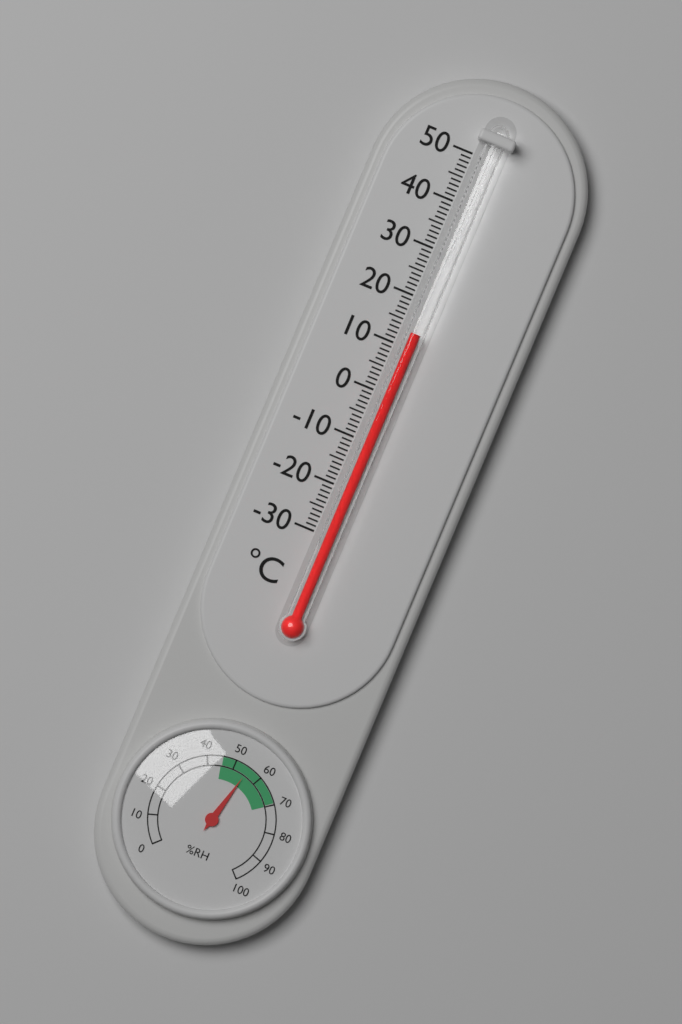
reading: 13 °C
